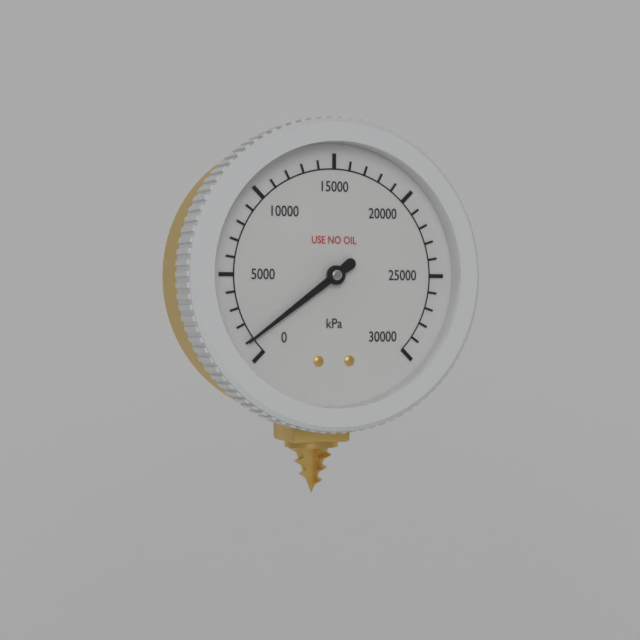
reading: 1000 kPa
